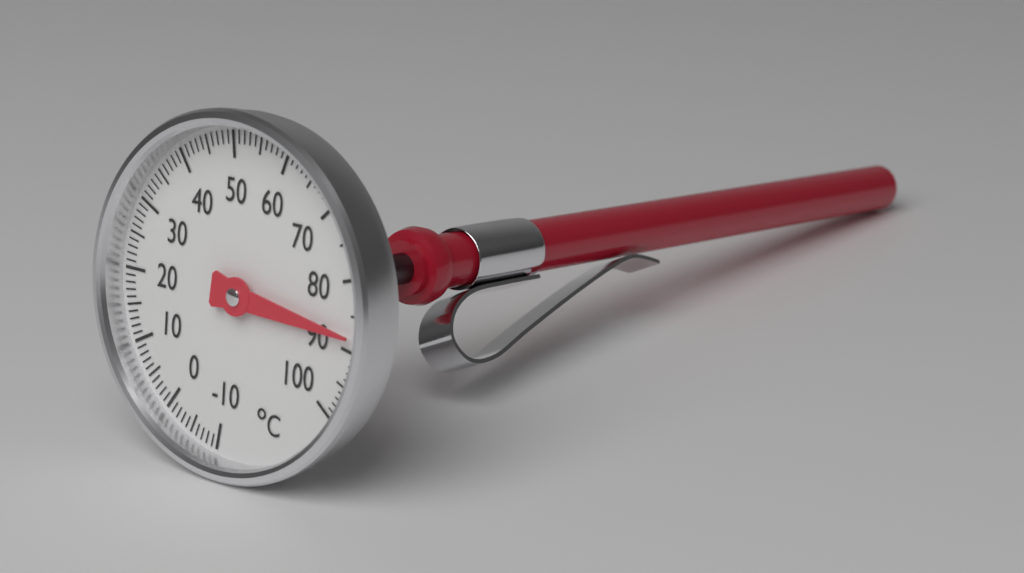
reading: 88 °C
